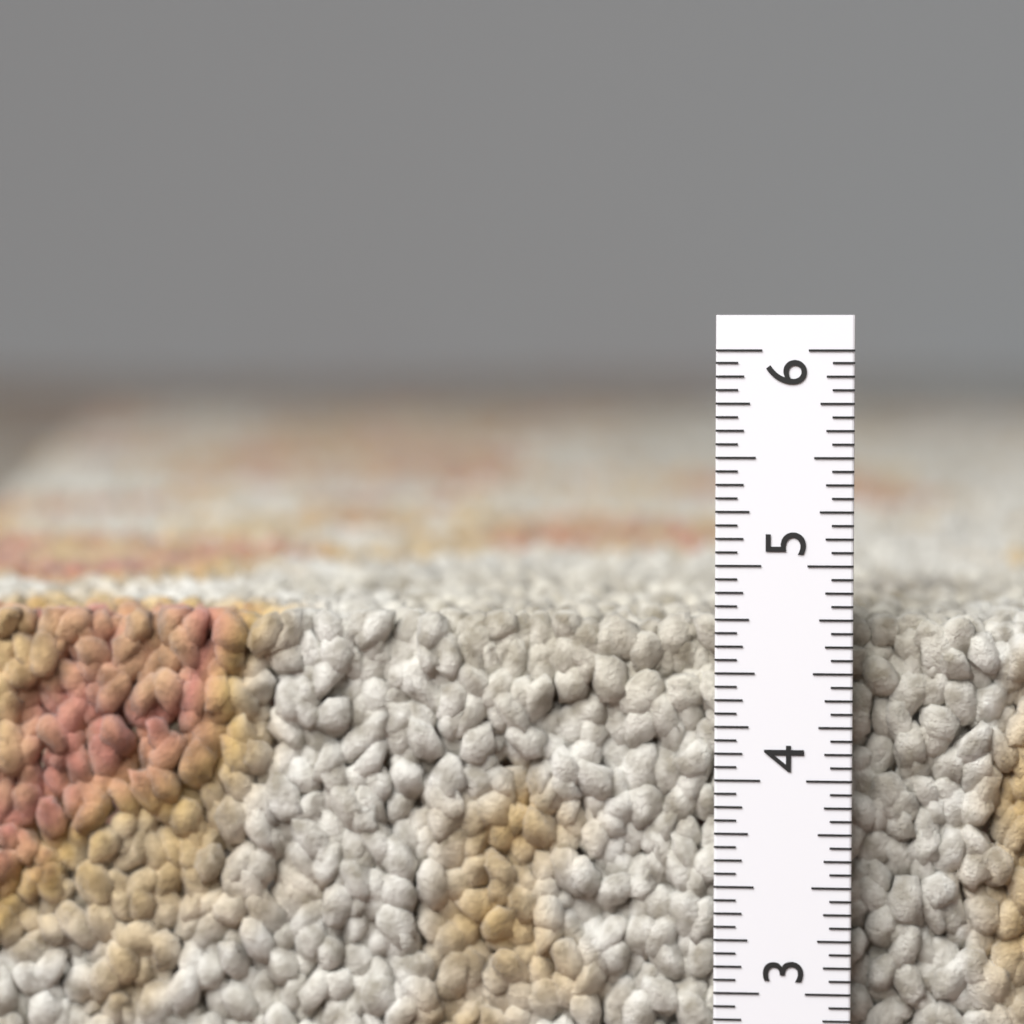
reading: 4.7500 in
